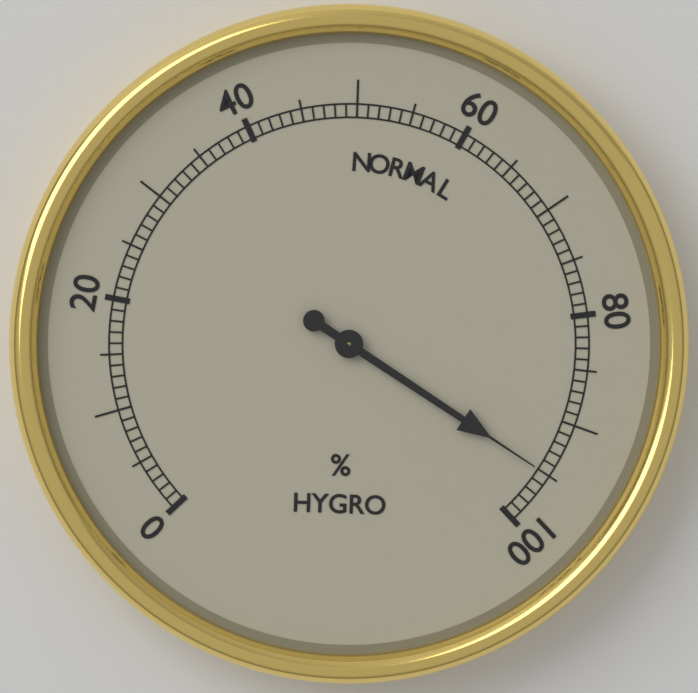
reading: 95 %
